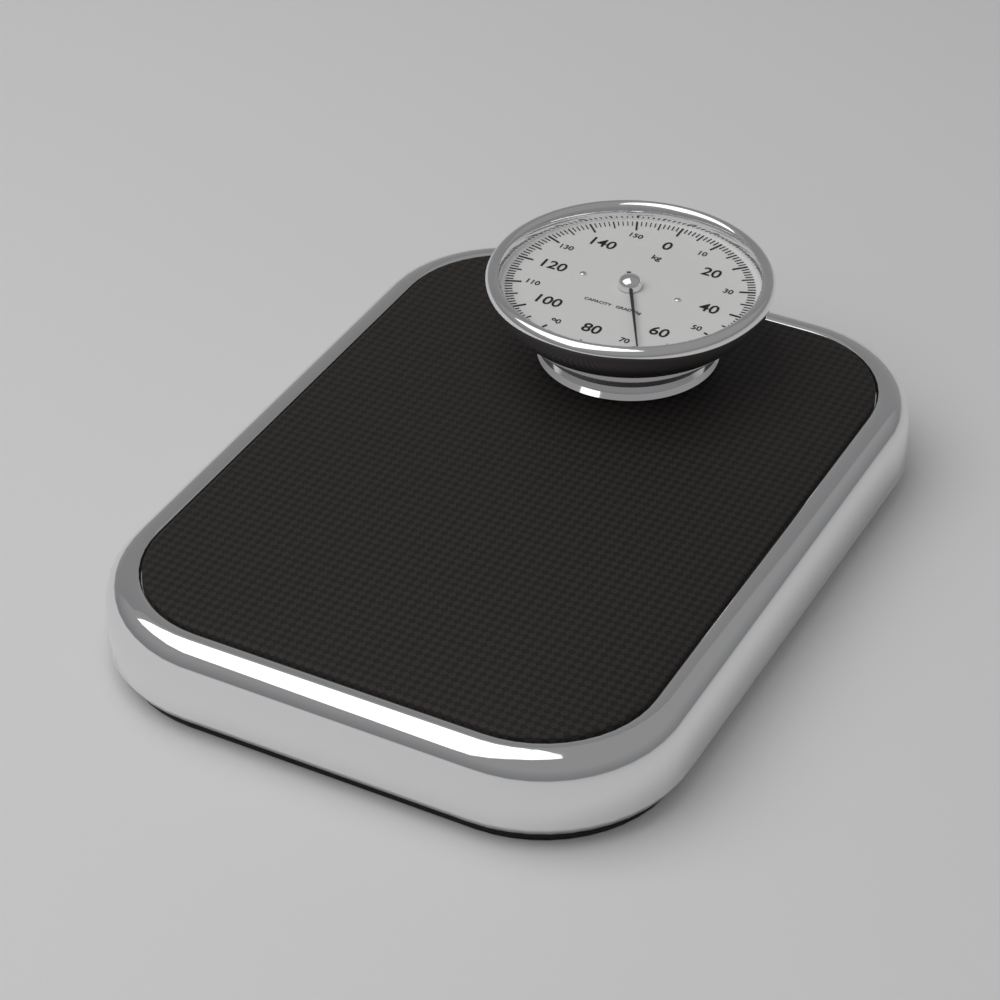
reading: 67 kg
